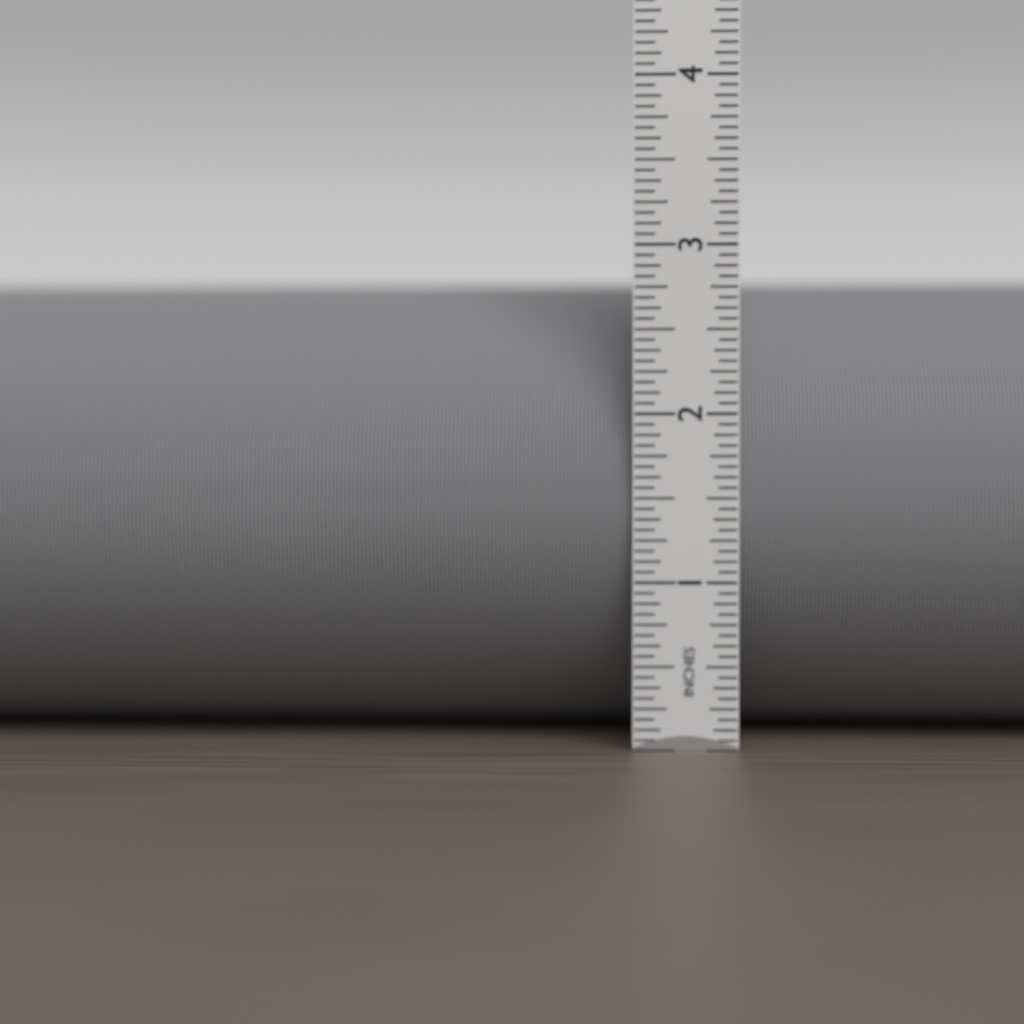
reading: 2.8750 in
